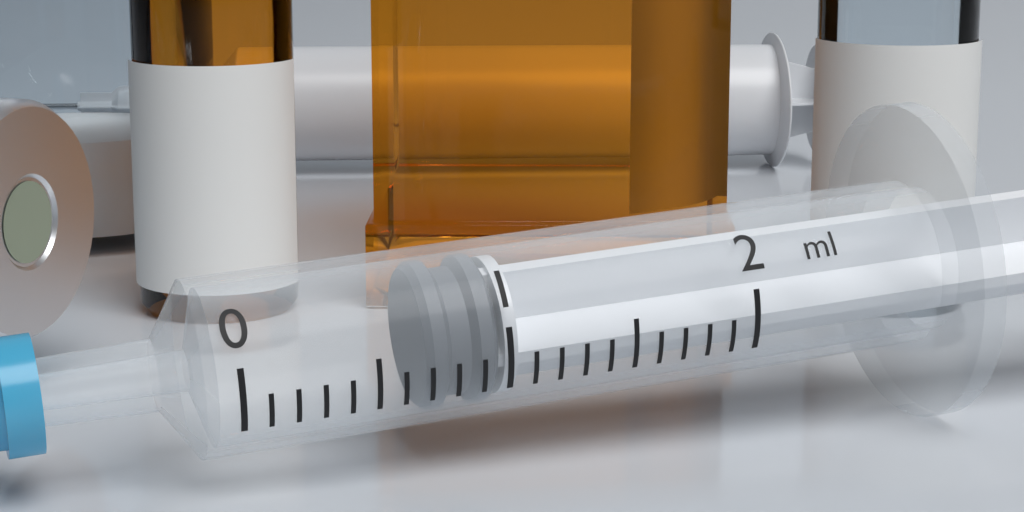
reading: 0.7 ml
